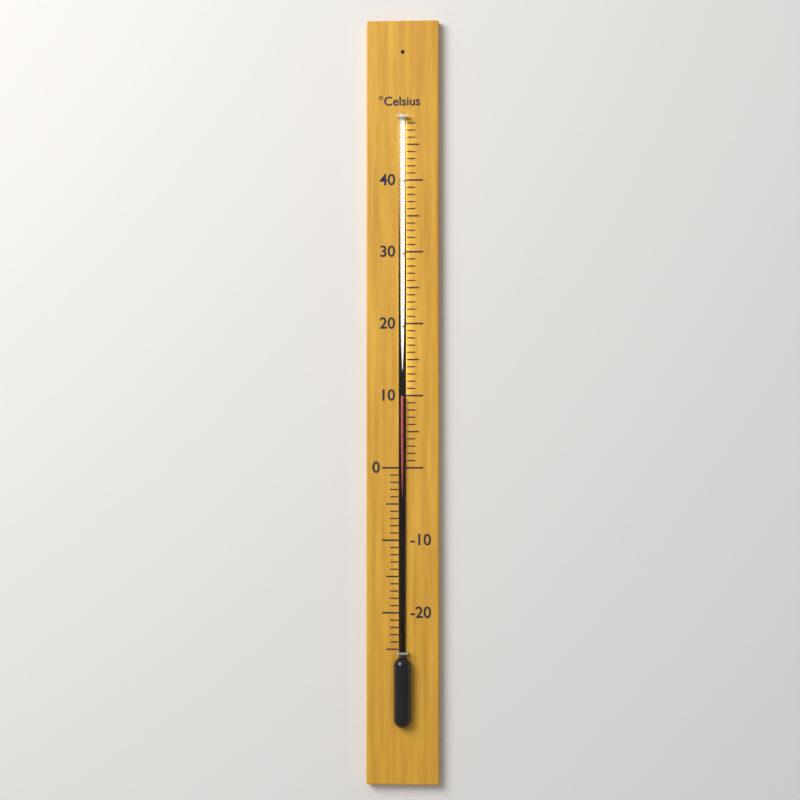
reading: 10 °C
